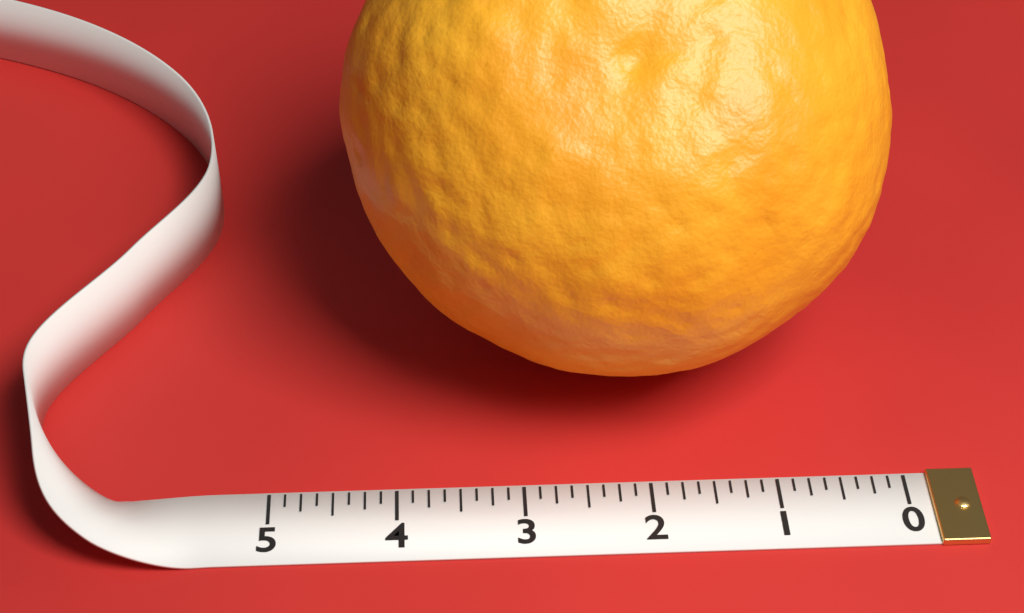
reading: 4.375 (no unit)
